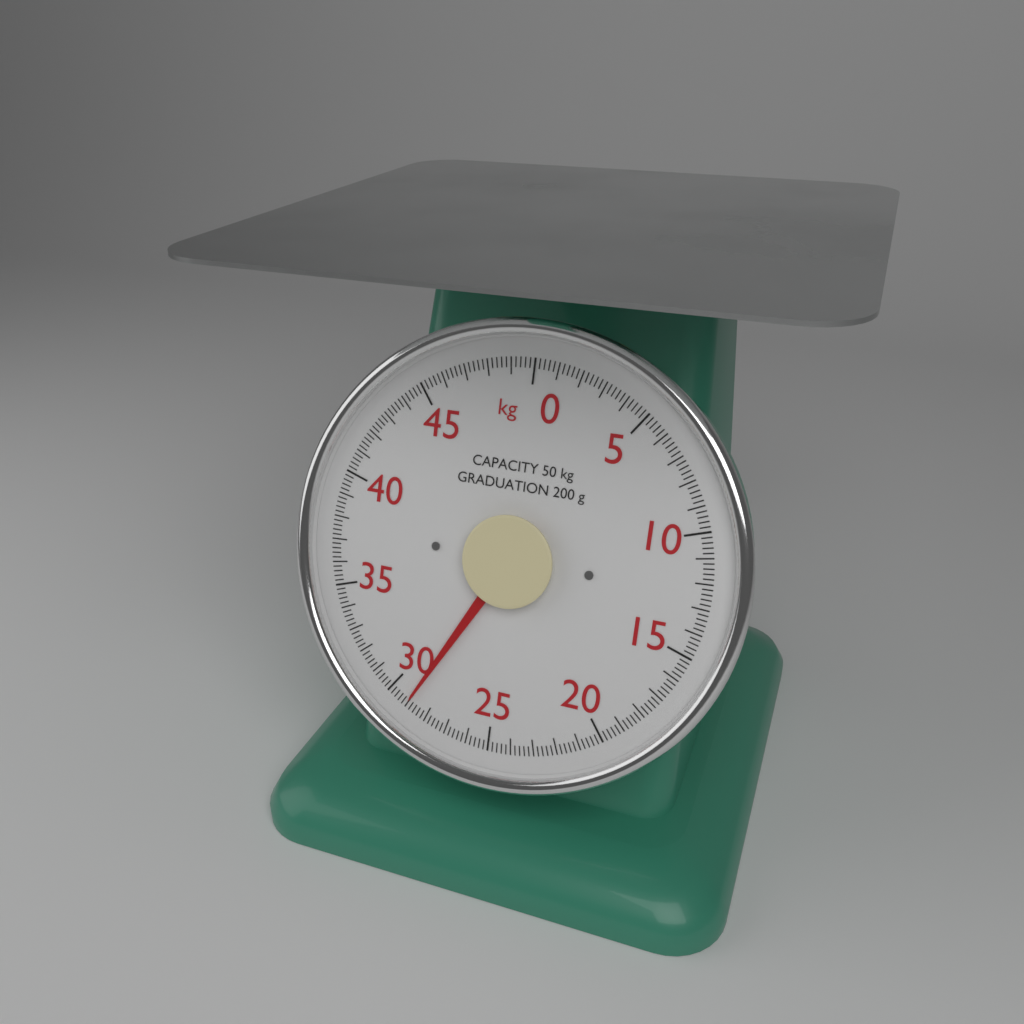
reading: 29.0 kg
